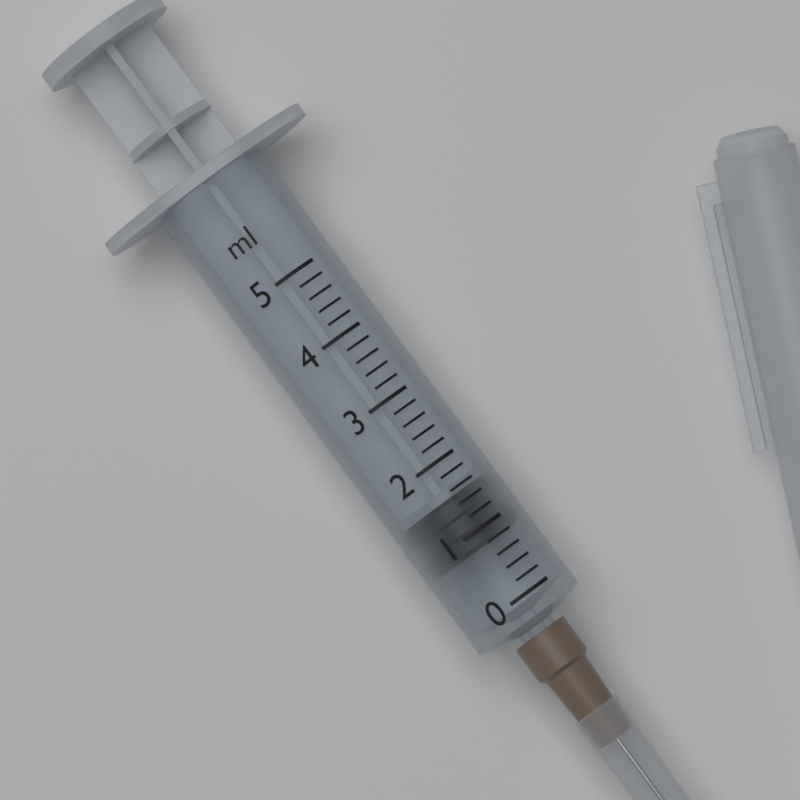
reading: 0.8 ml
